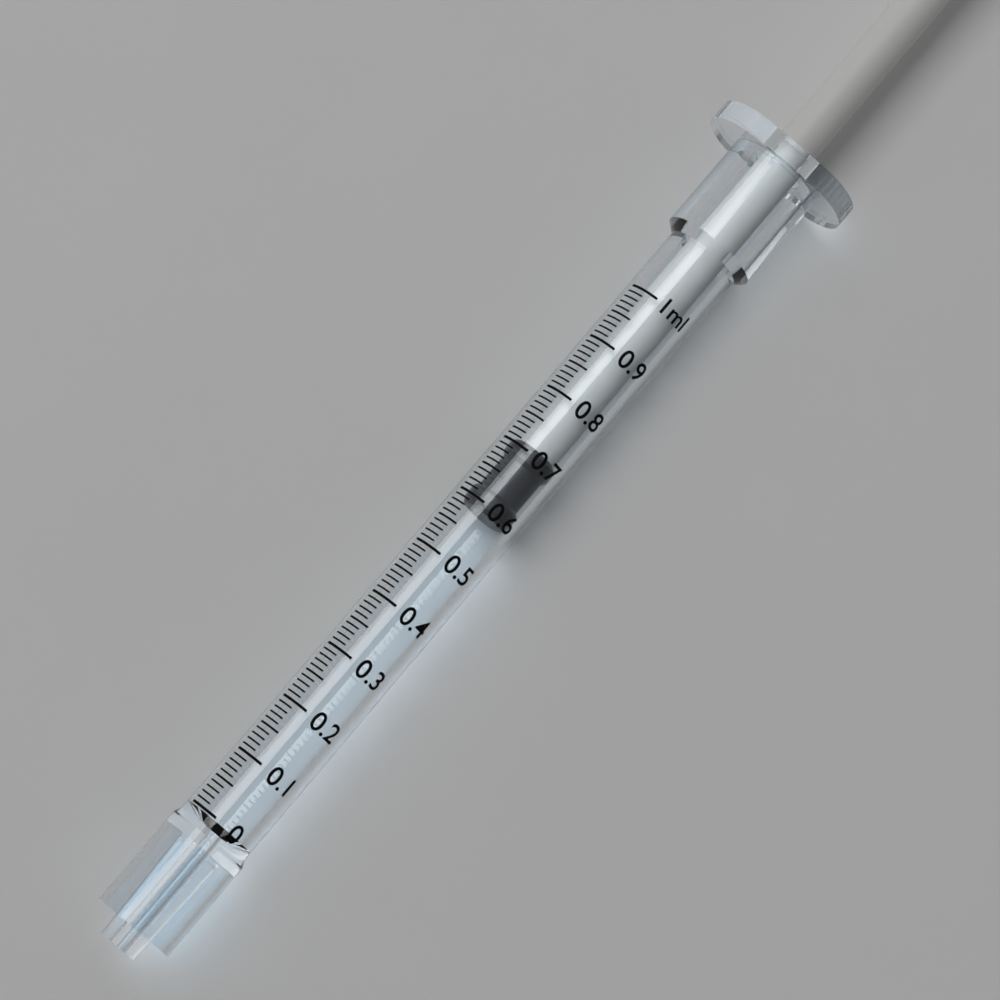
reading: 0.59 ml
